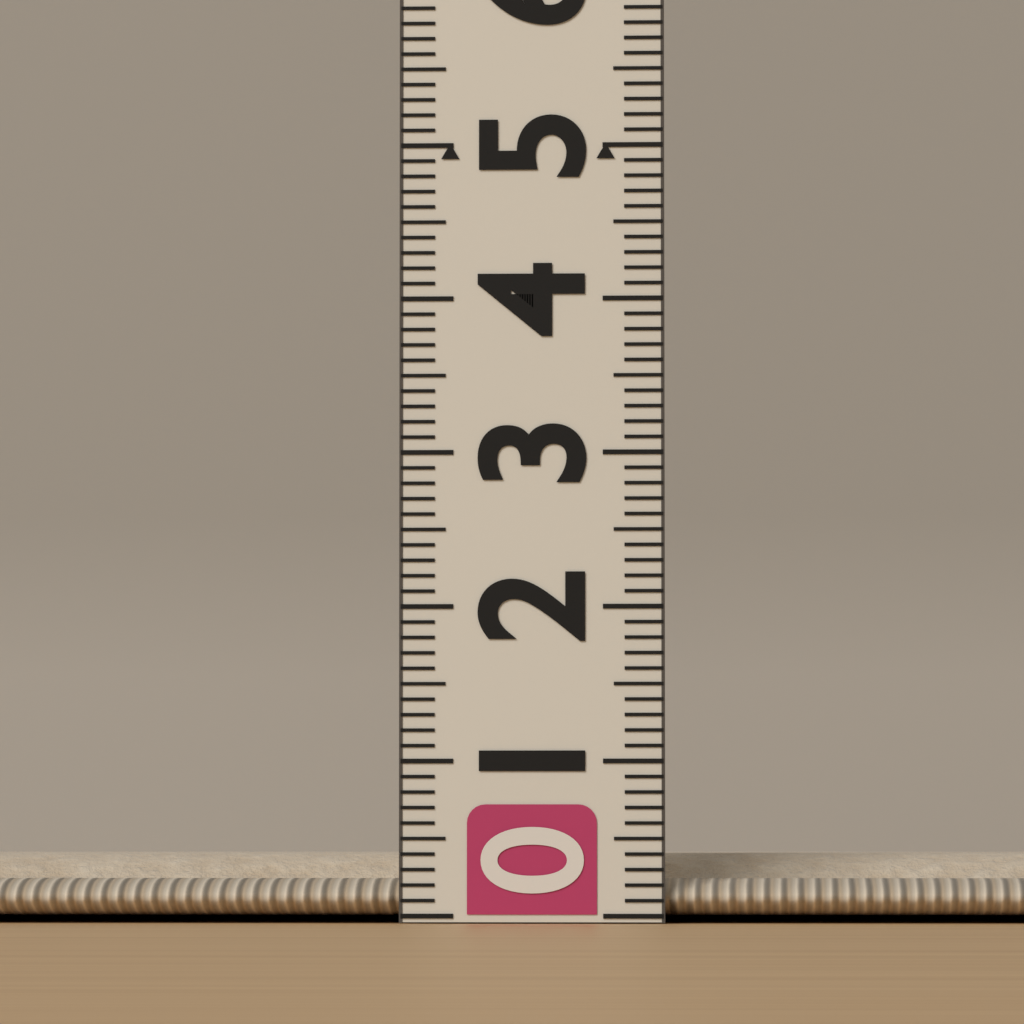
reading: 0.4 (no unit)
